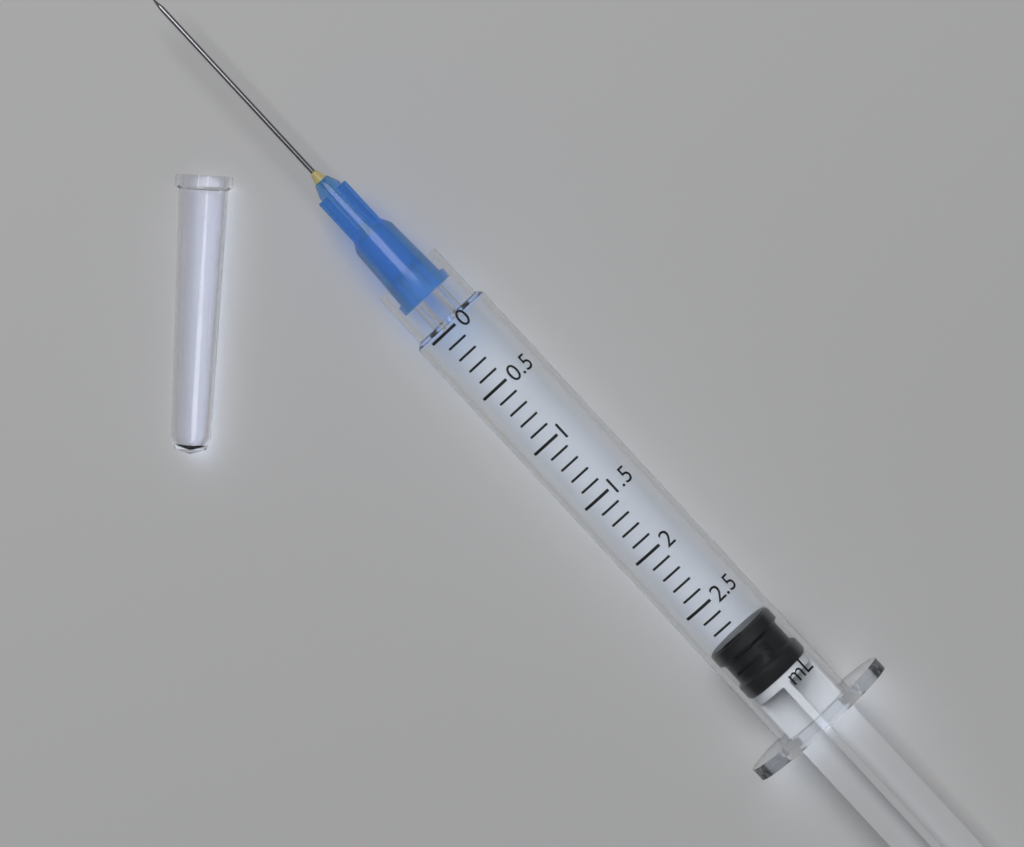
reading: 2.8 mL
